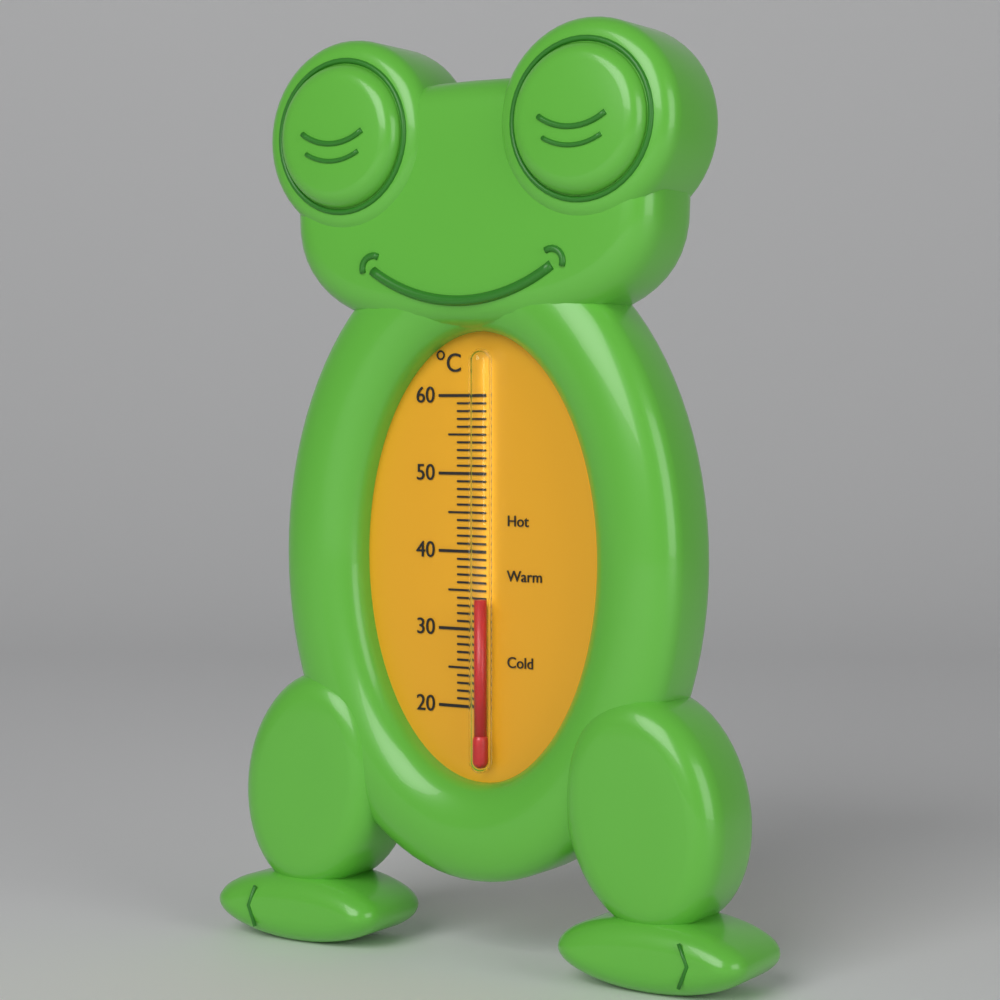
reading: 34 °C
